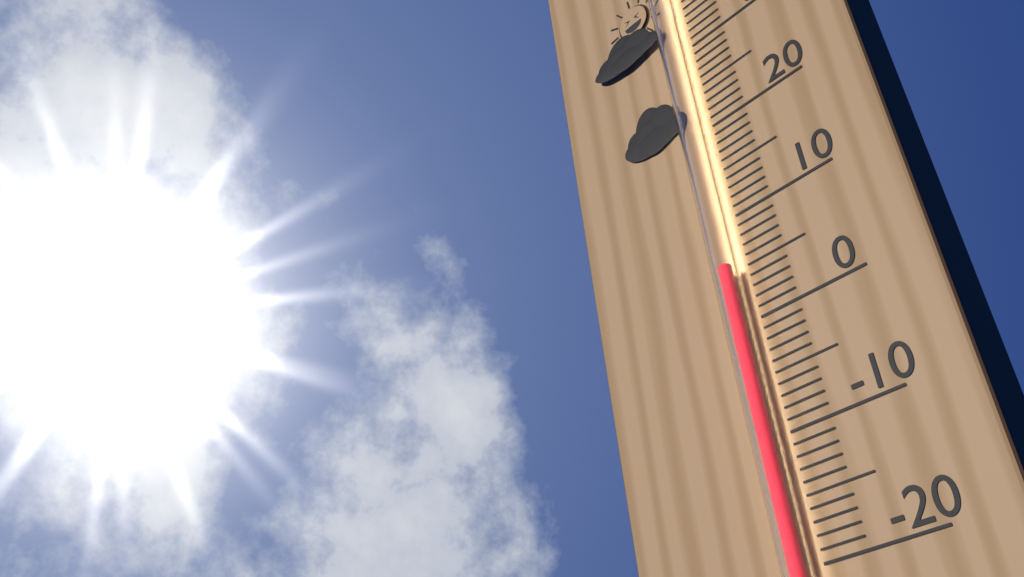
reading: 5 °C
